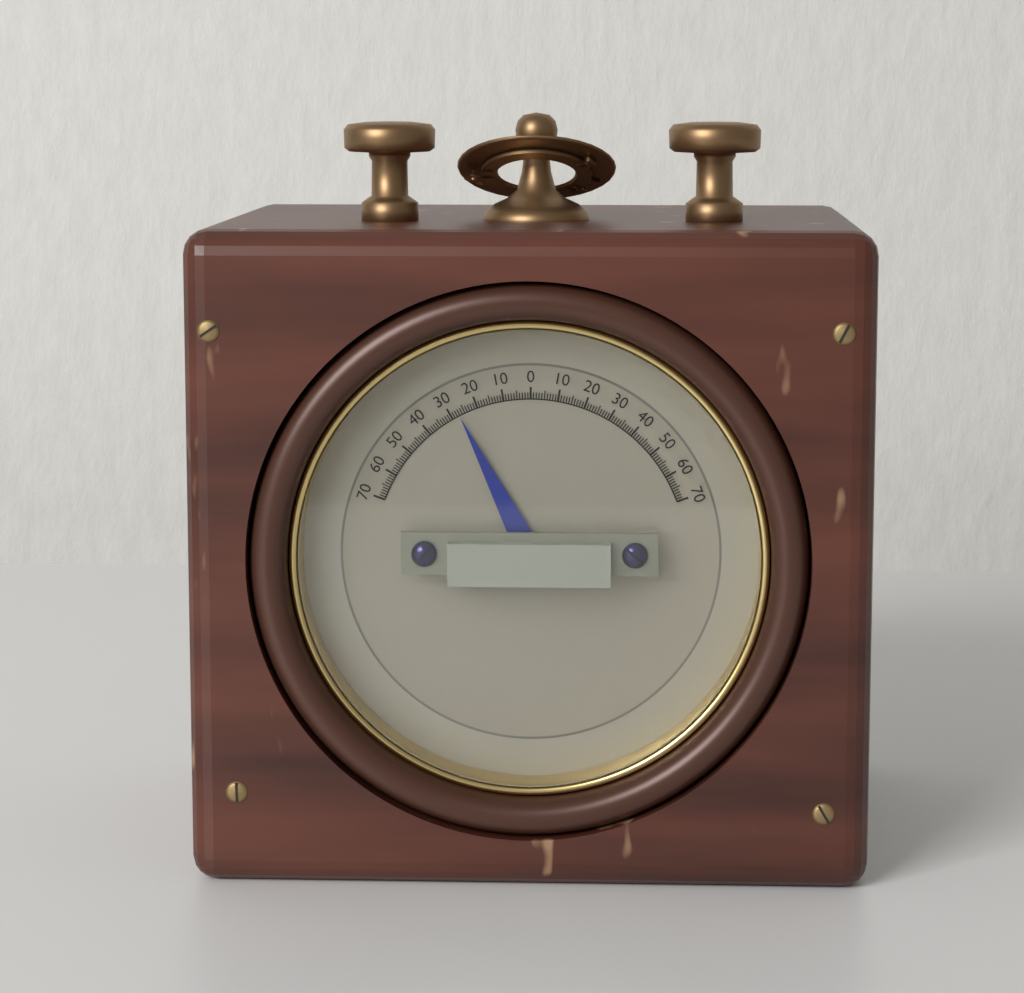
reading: -27 (no unit)
